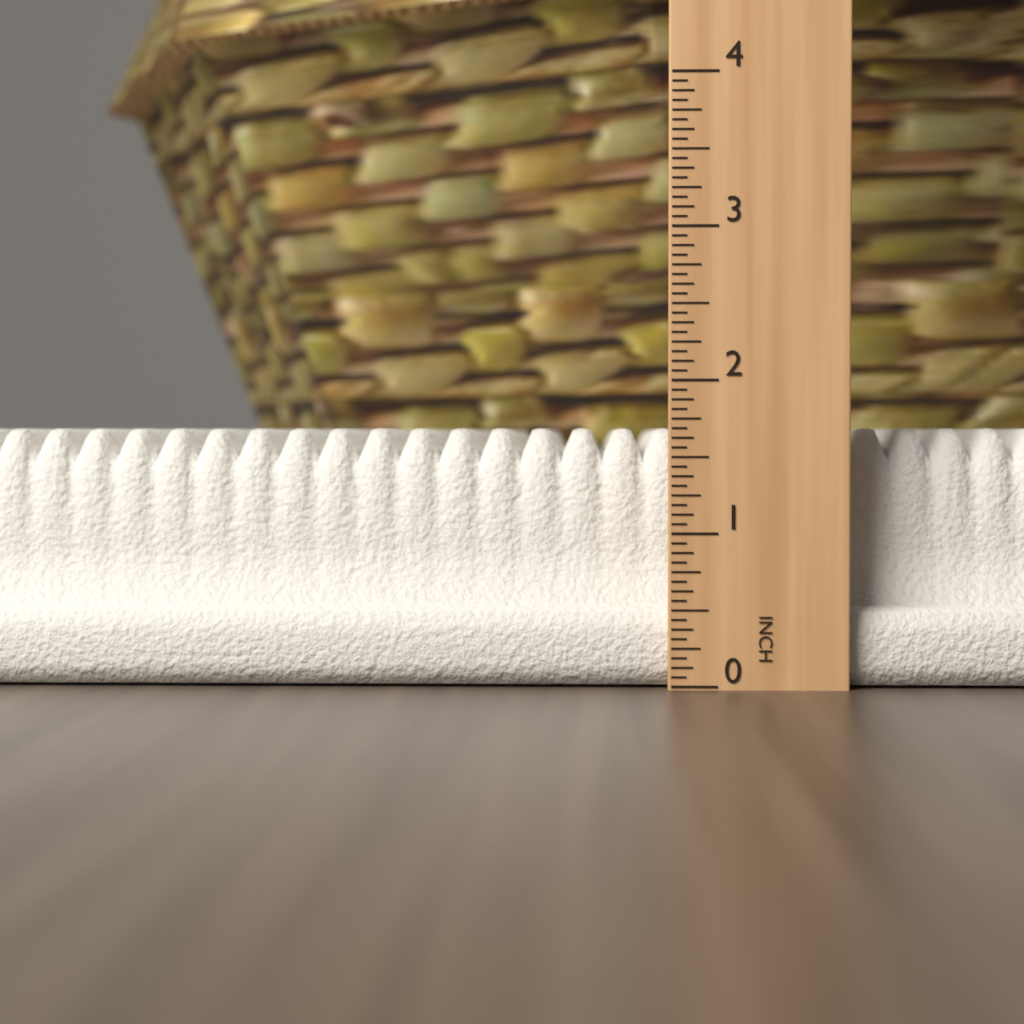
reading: 1.6875 in
